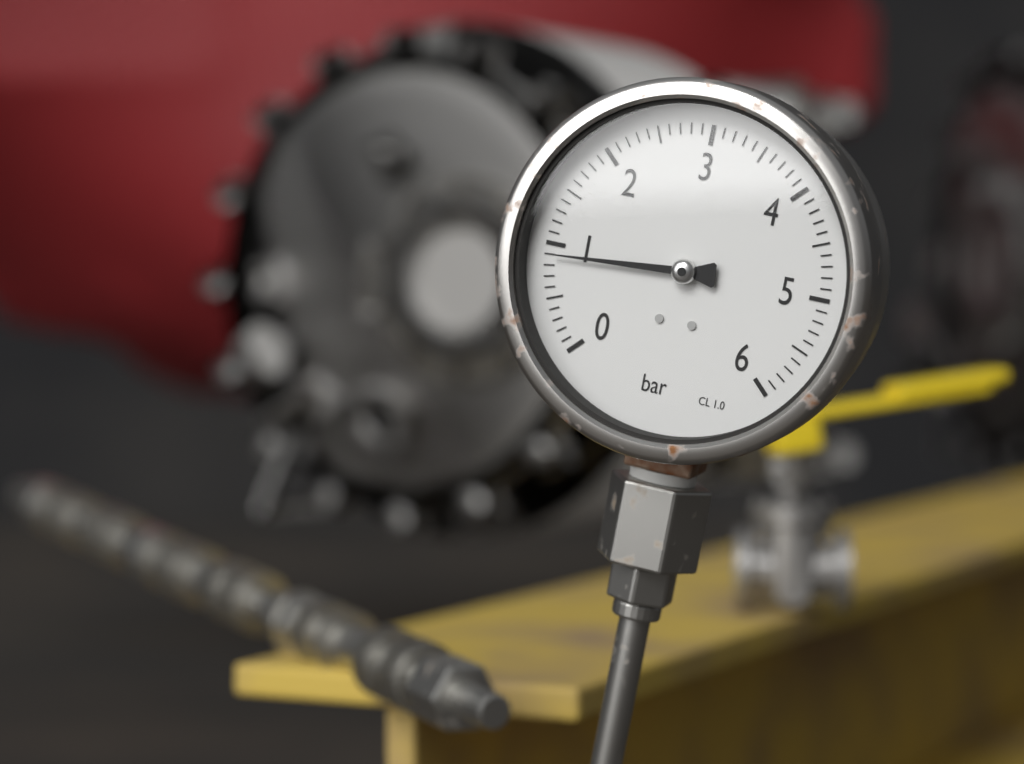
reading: 0.9 bar
